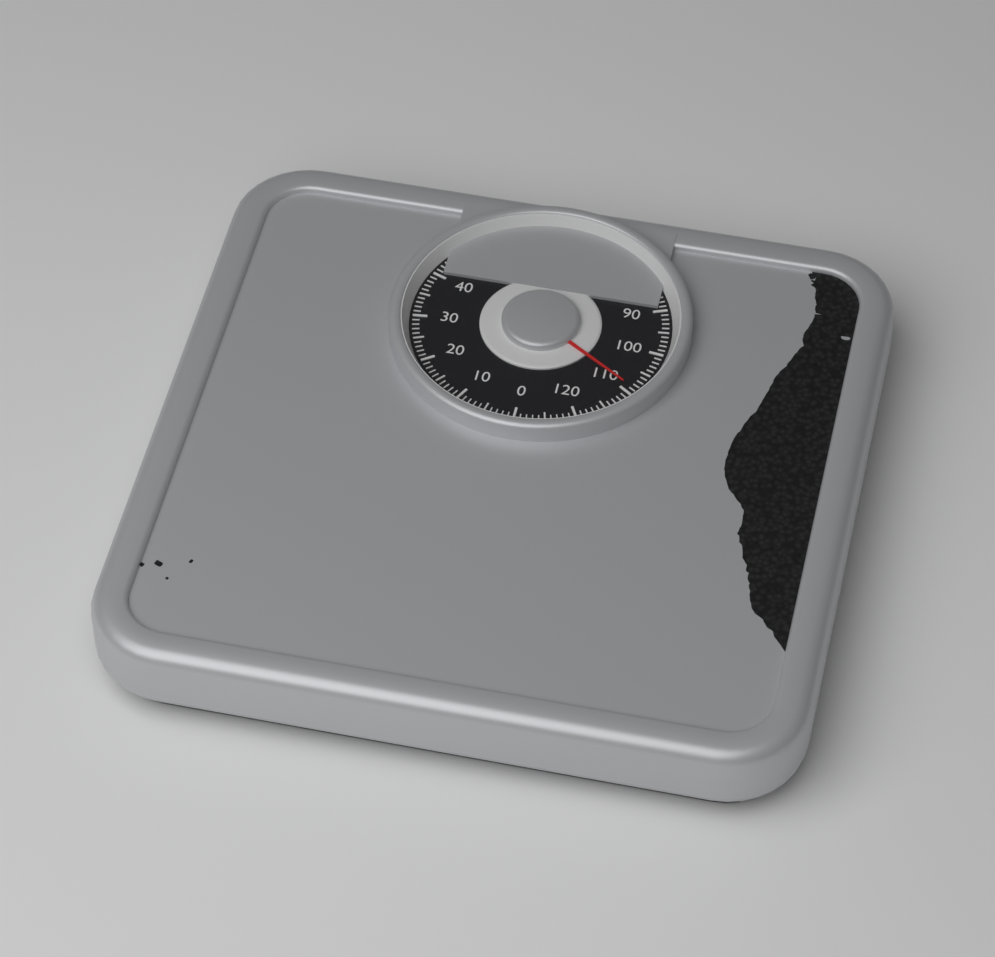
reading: 109 kg
